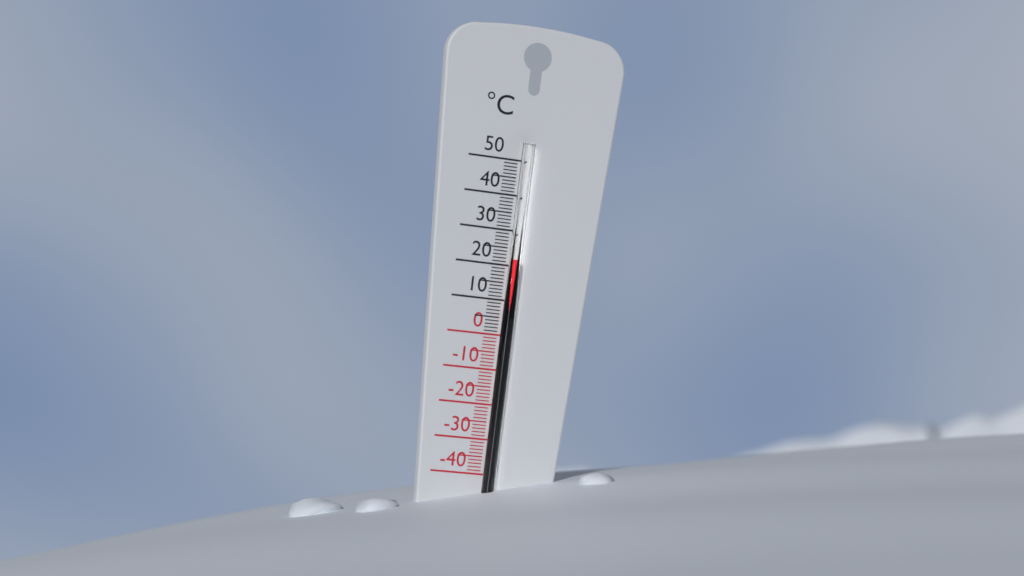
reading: 22 °C
